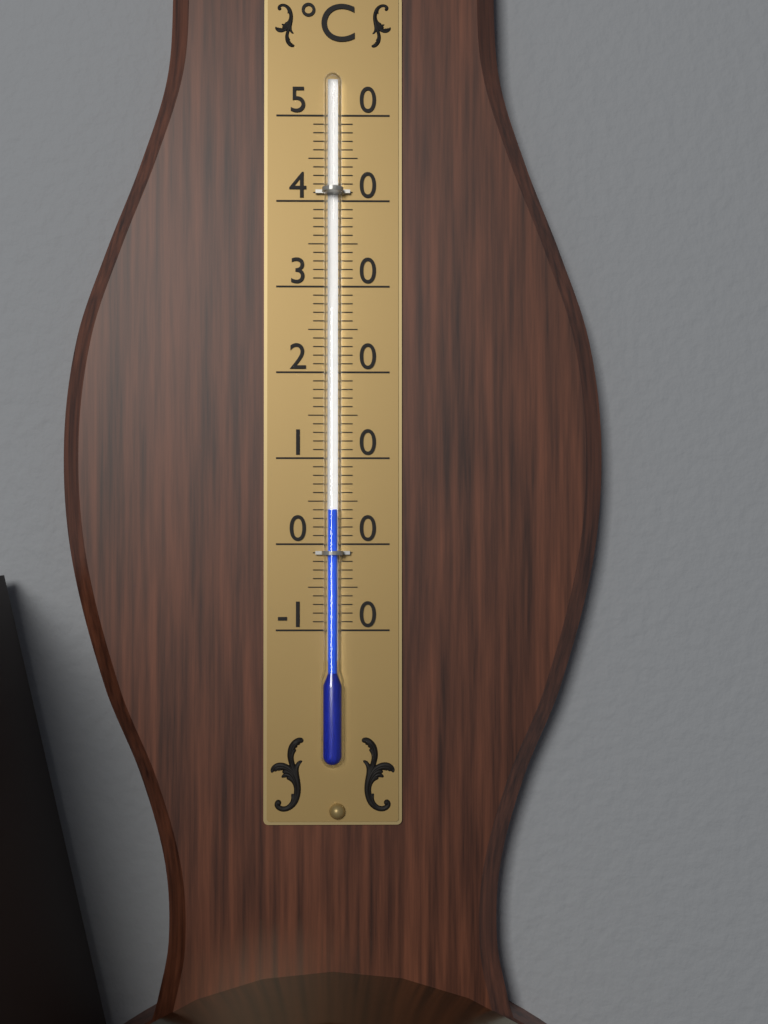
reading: 4 °C
